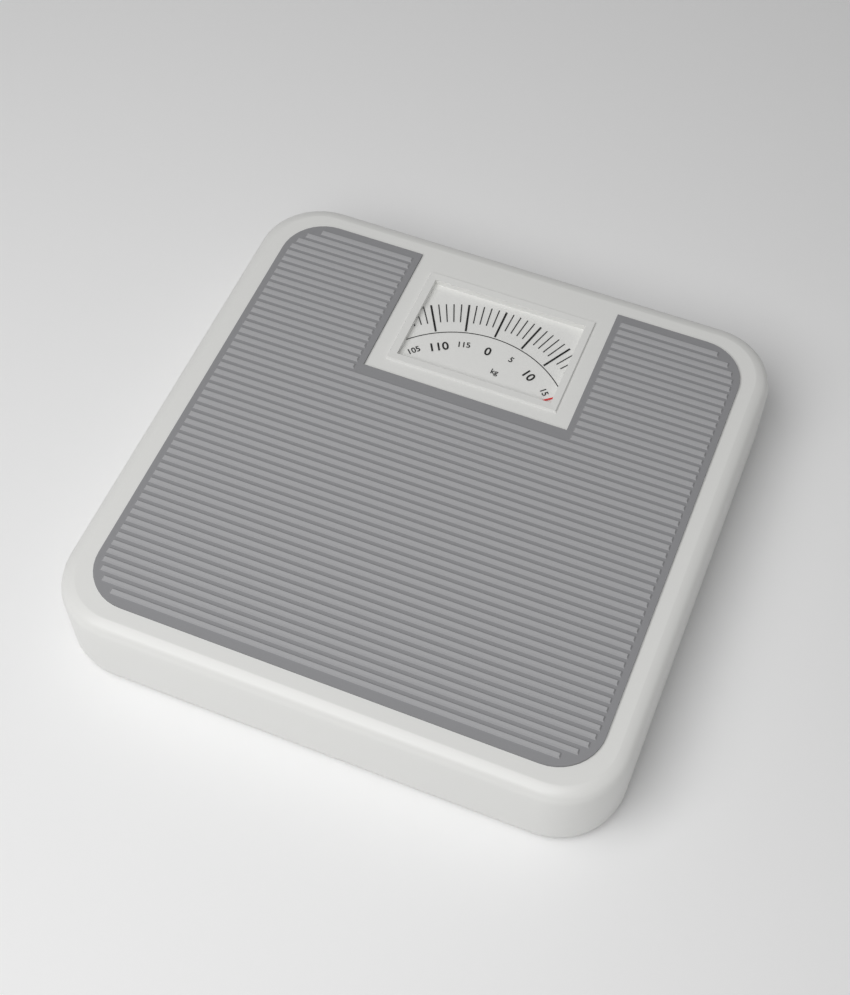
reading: 17 kg
